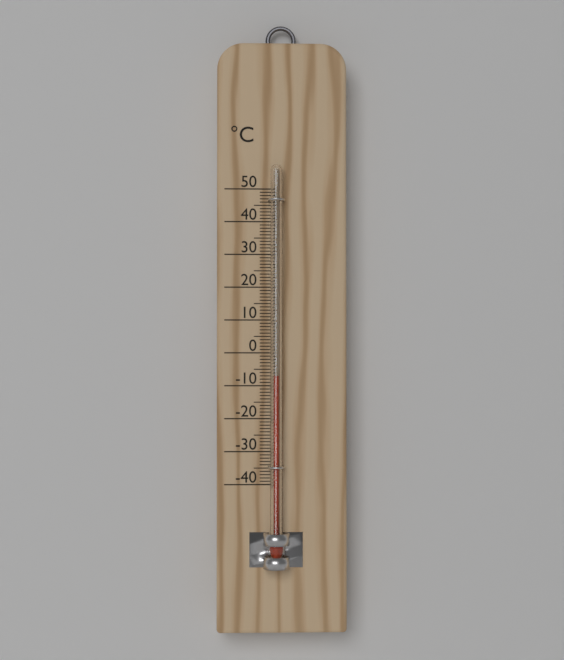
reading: -7 °C
